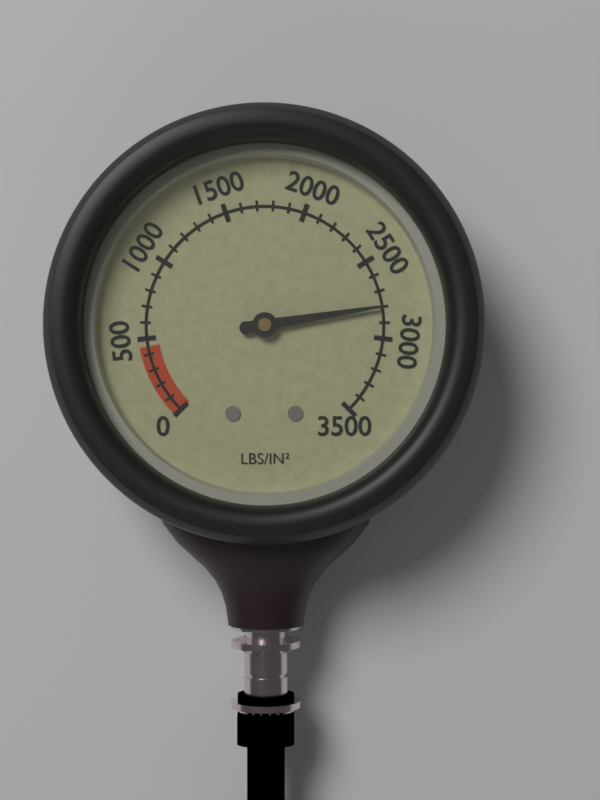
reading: 2800 psi
